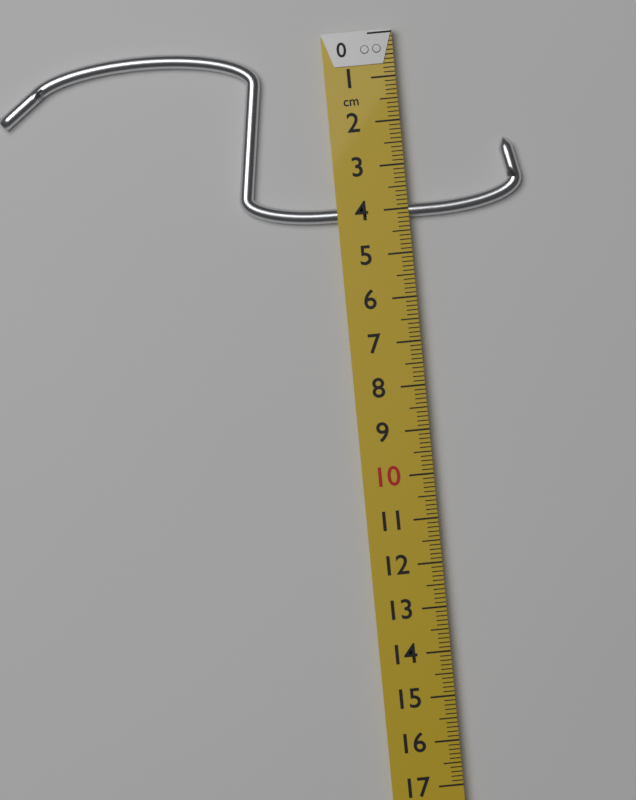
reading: 4.2 cm
